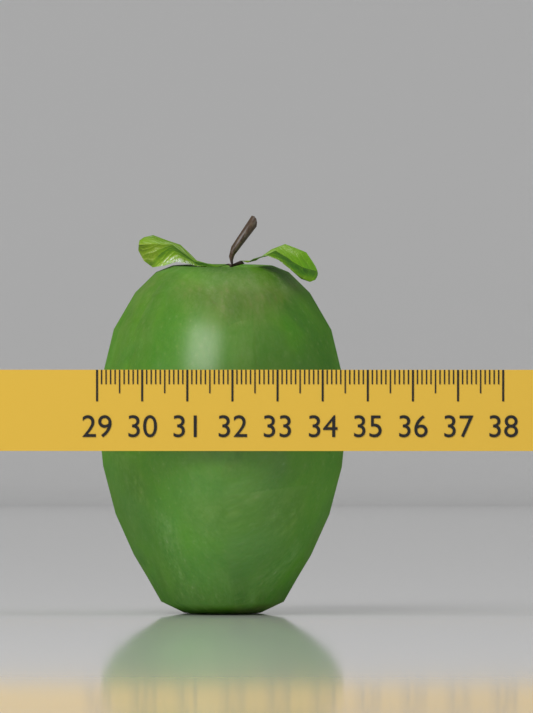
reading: 34.5 (no unit)
